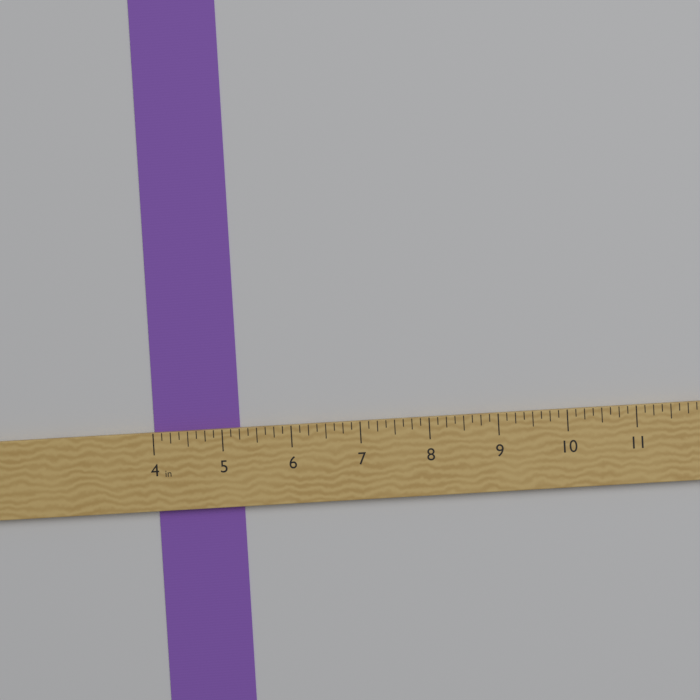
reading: 5.250 in
